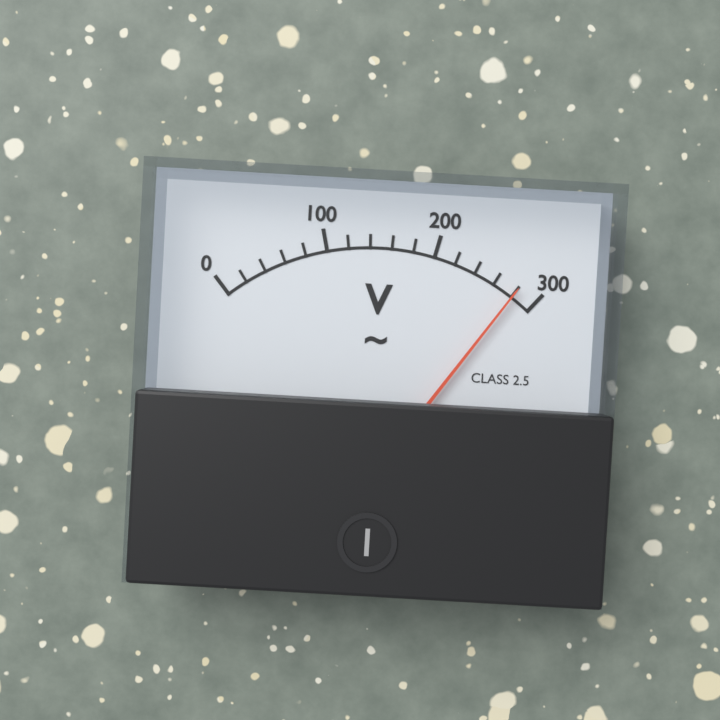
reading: 280 V
